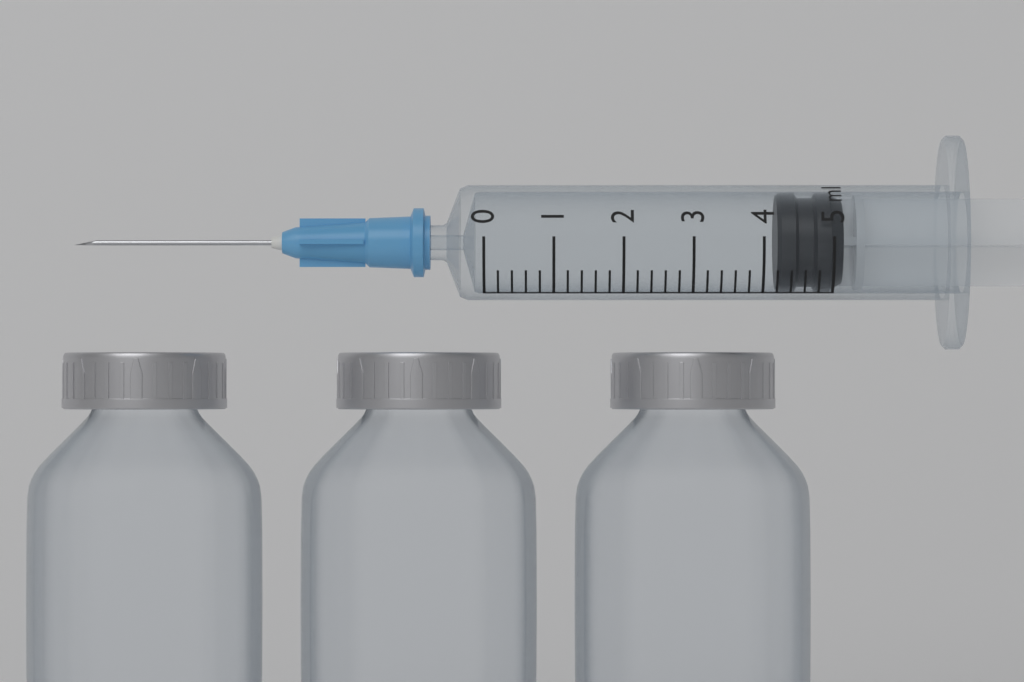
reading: 4.2 ml
